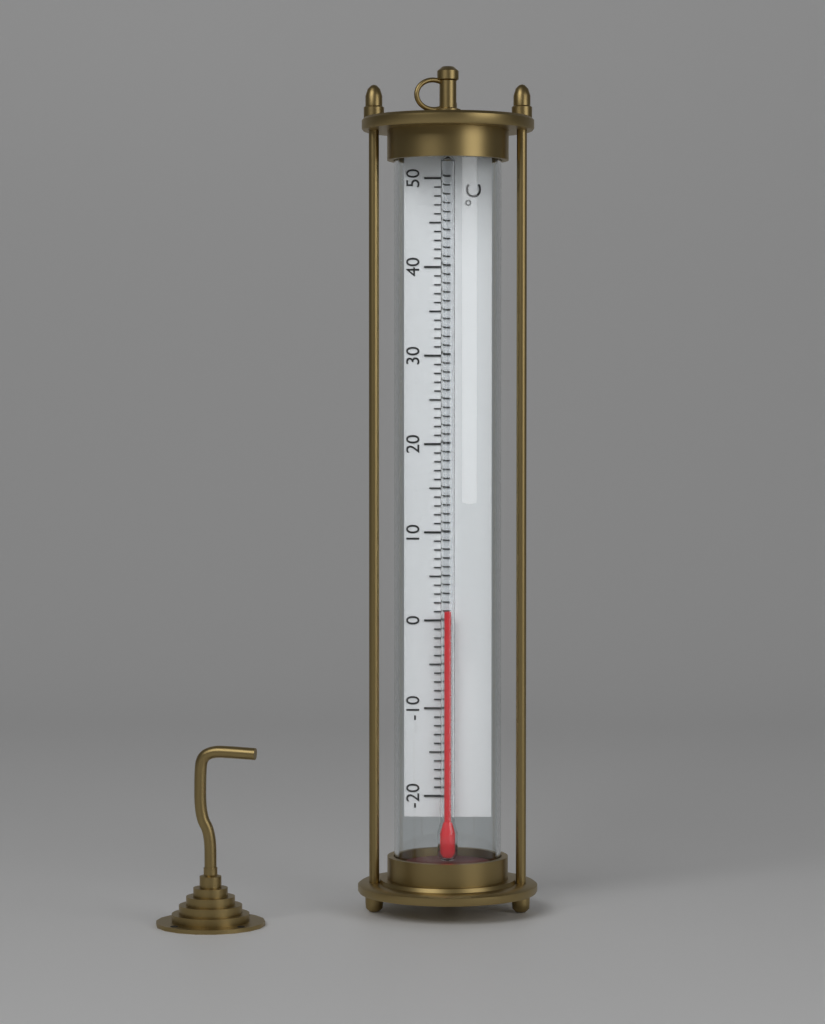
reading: 1 °C
